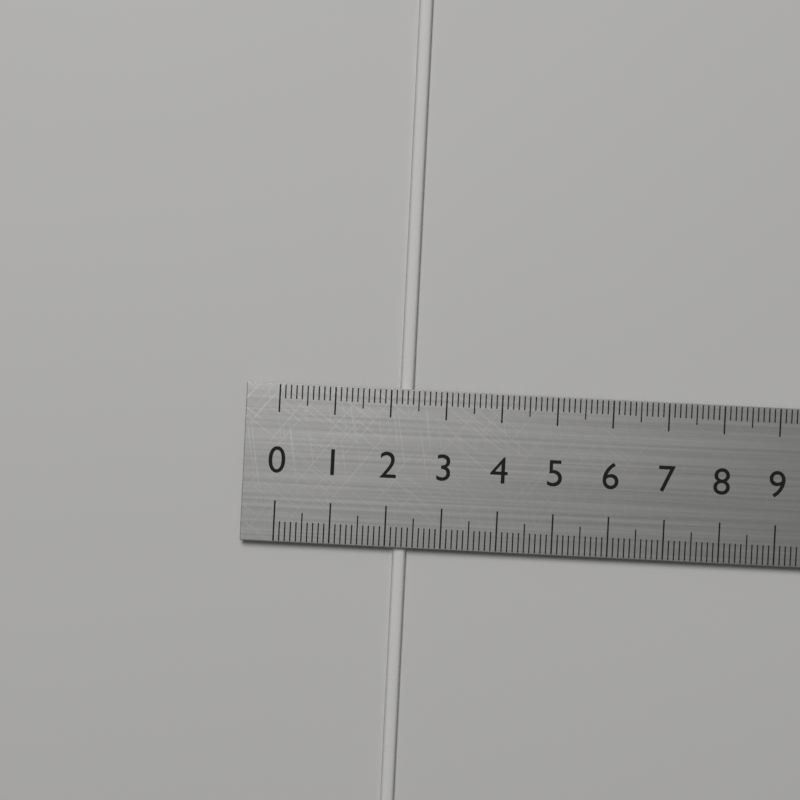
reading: 2.4 cm
